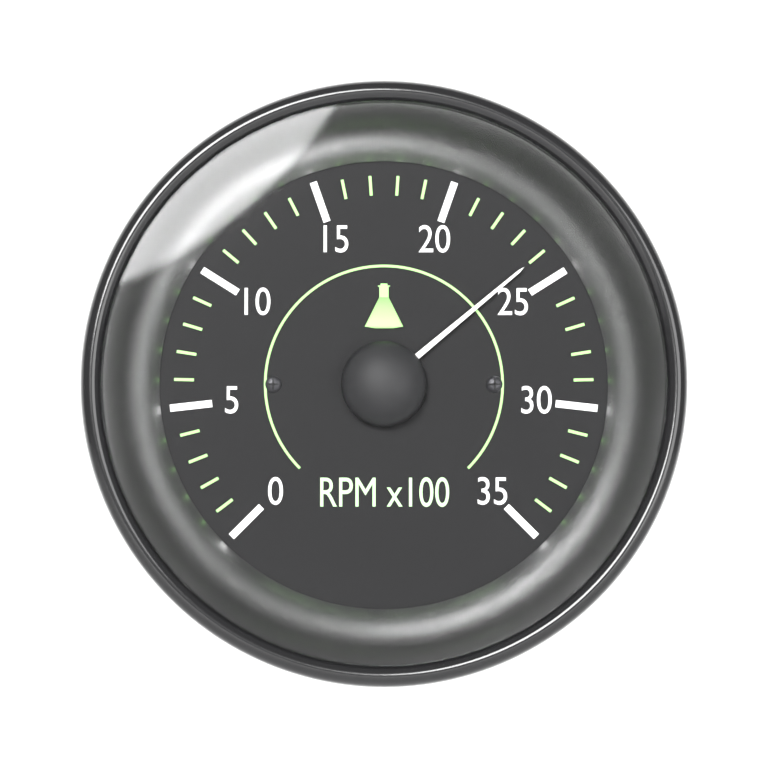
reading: 24 RPM x100
